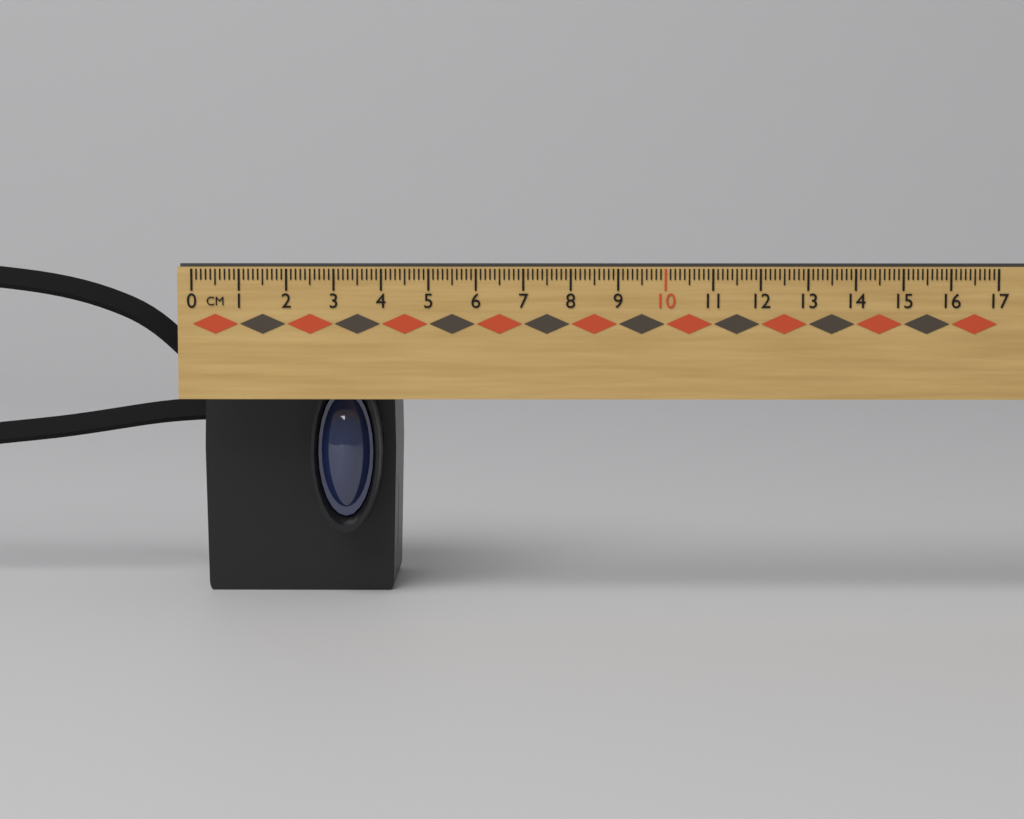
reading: 4.2 cm
